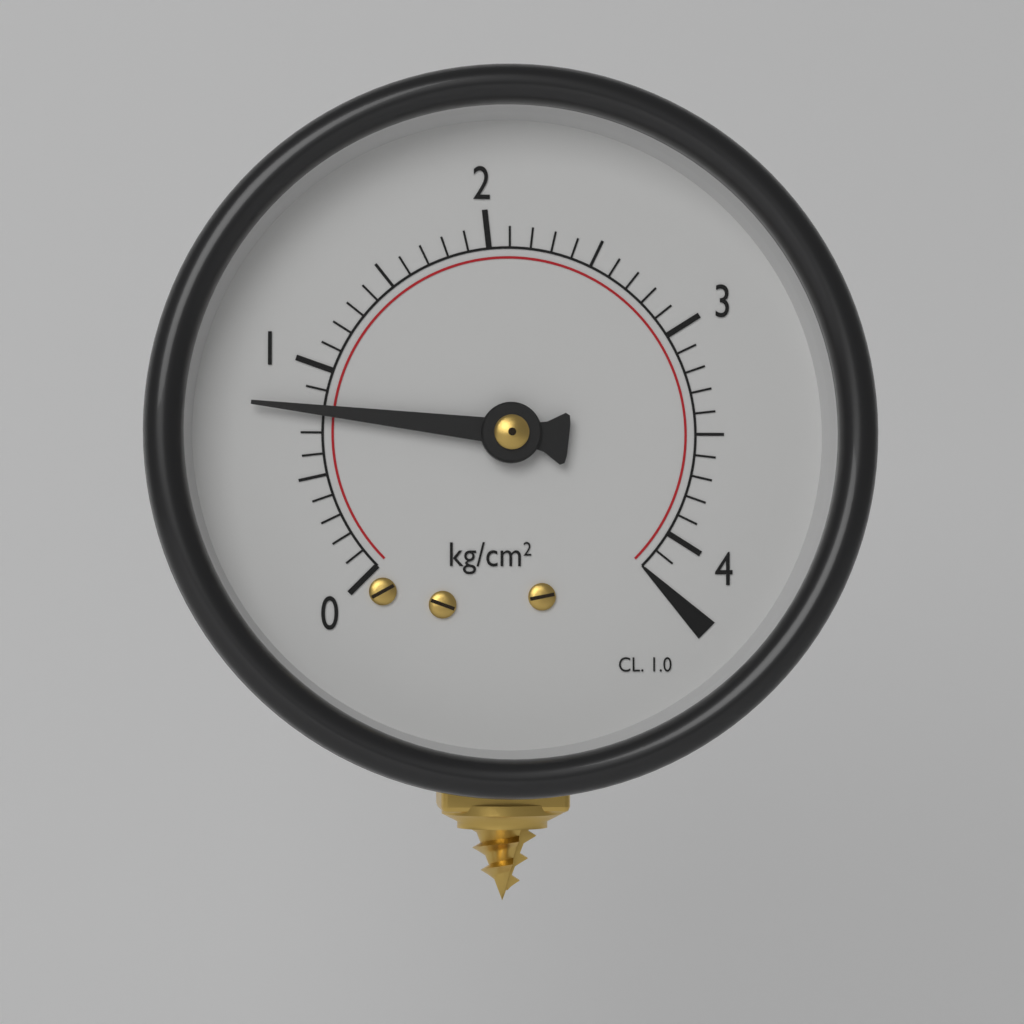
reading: 0.8 kg/cm²
